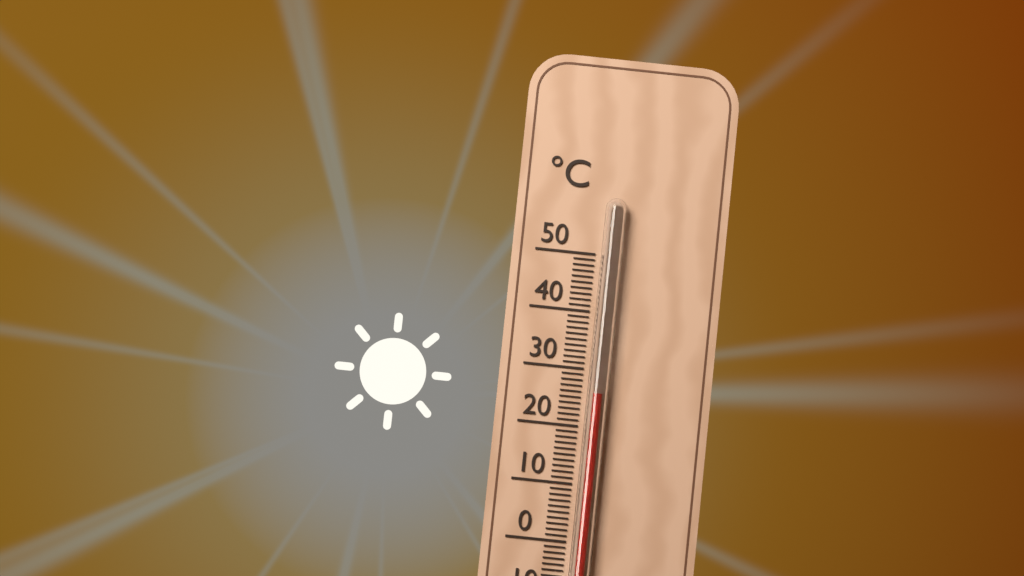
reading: 26 °C
